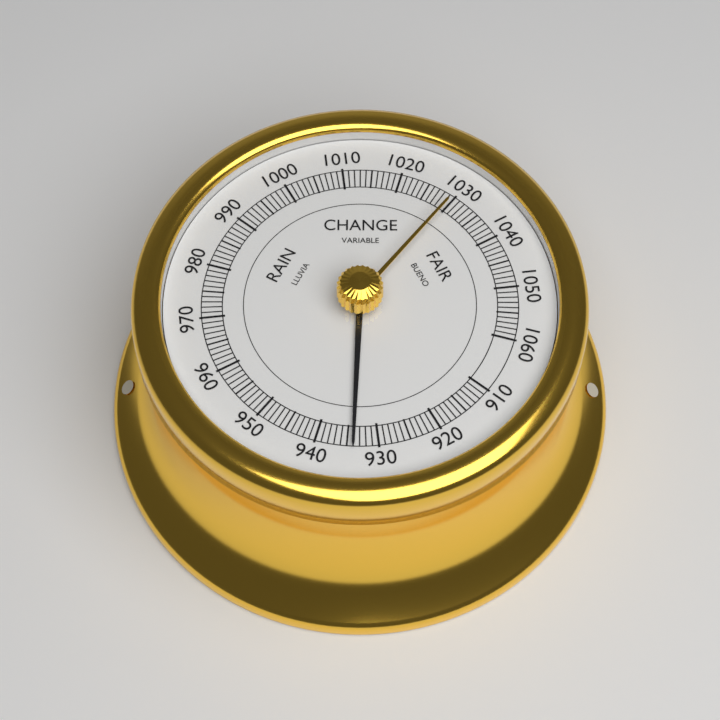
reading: 934 (no unit)
